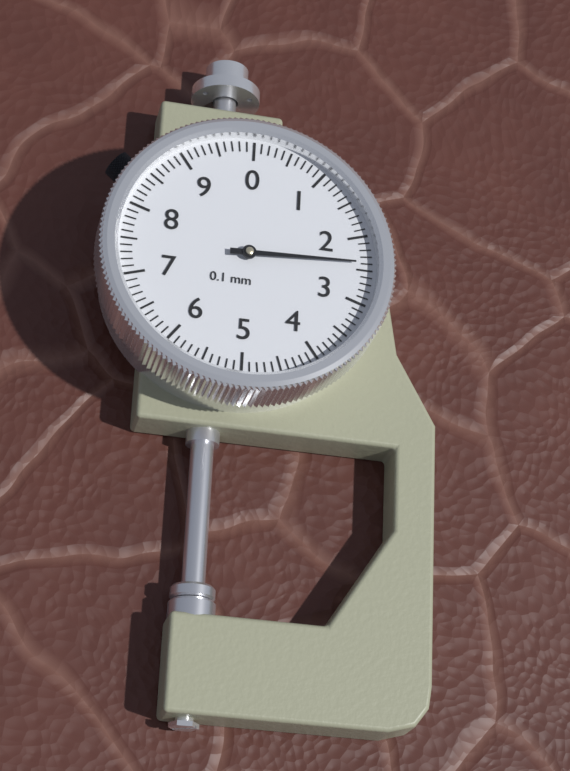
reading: 2.4 mm
